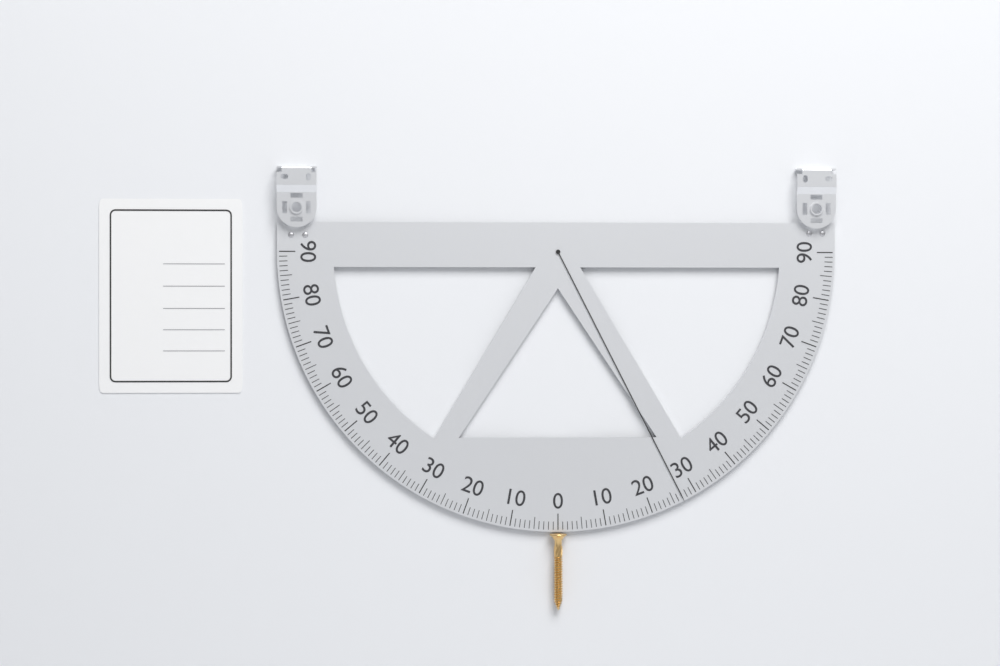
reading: 27 (no unit)
